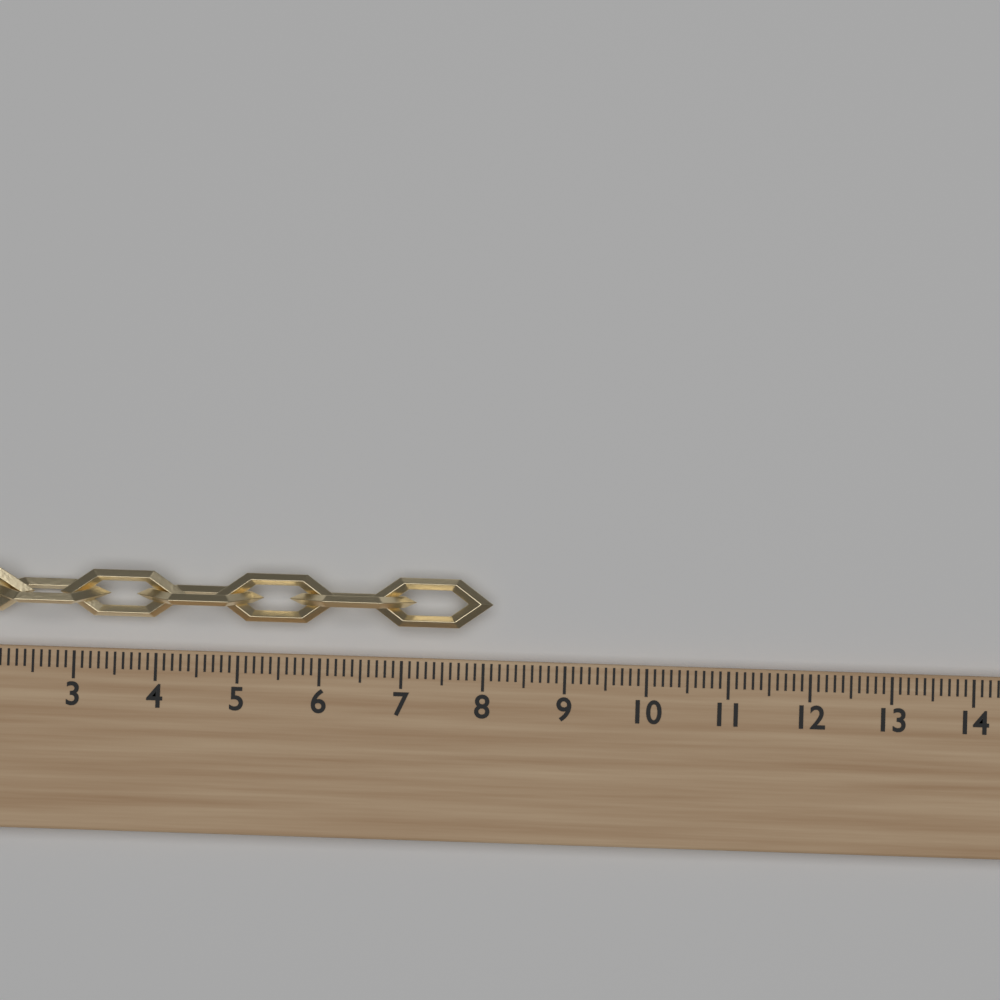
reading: 8.1 (no unit)
